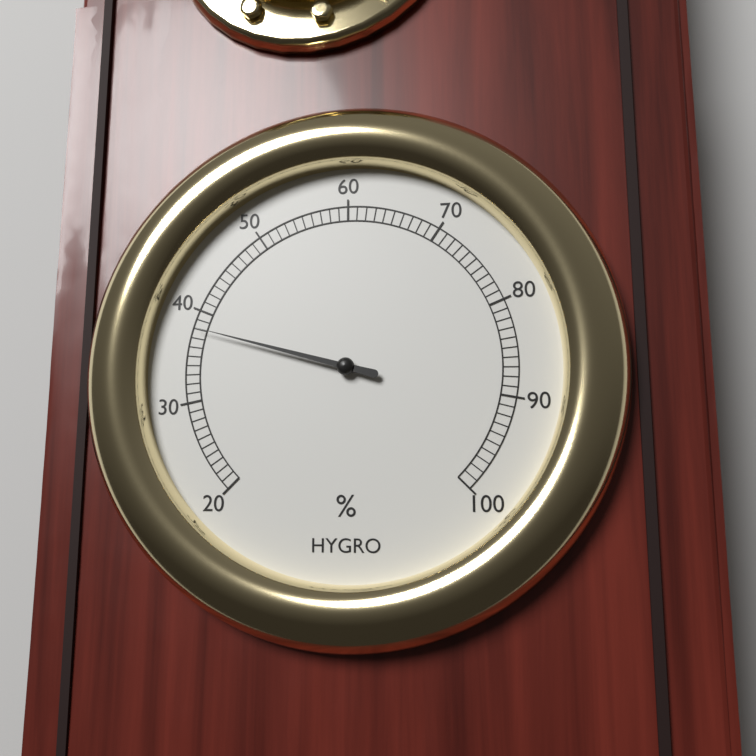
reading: 38 %
